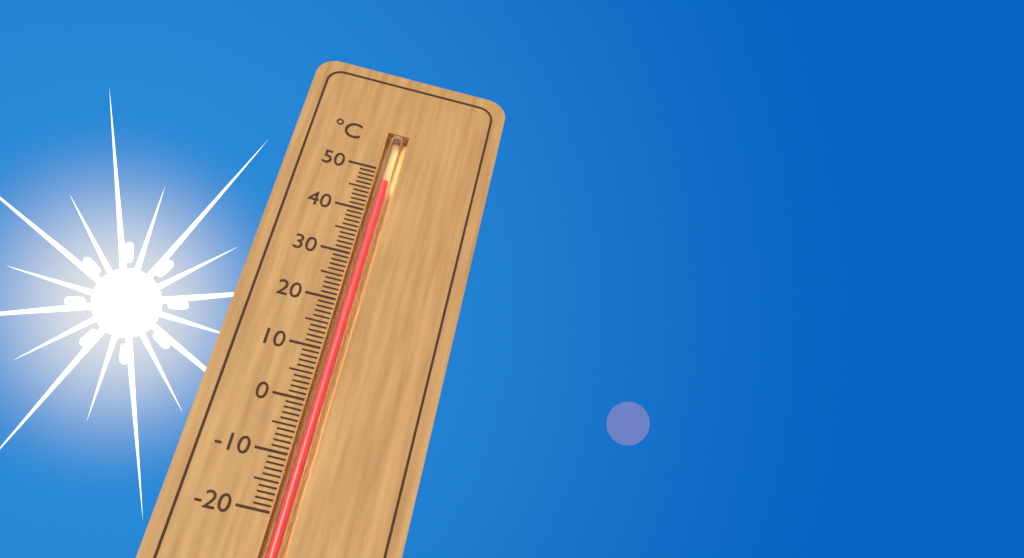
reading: 47 °C
